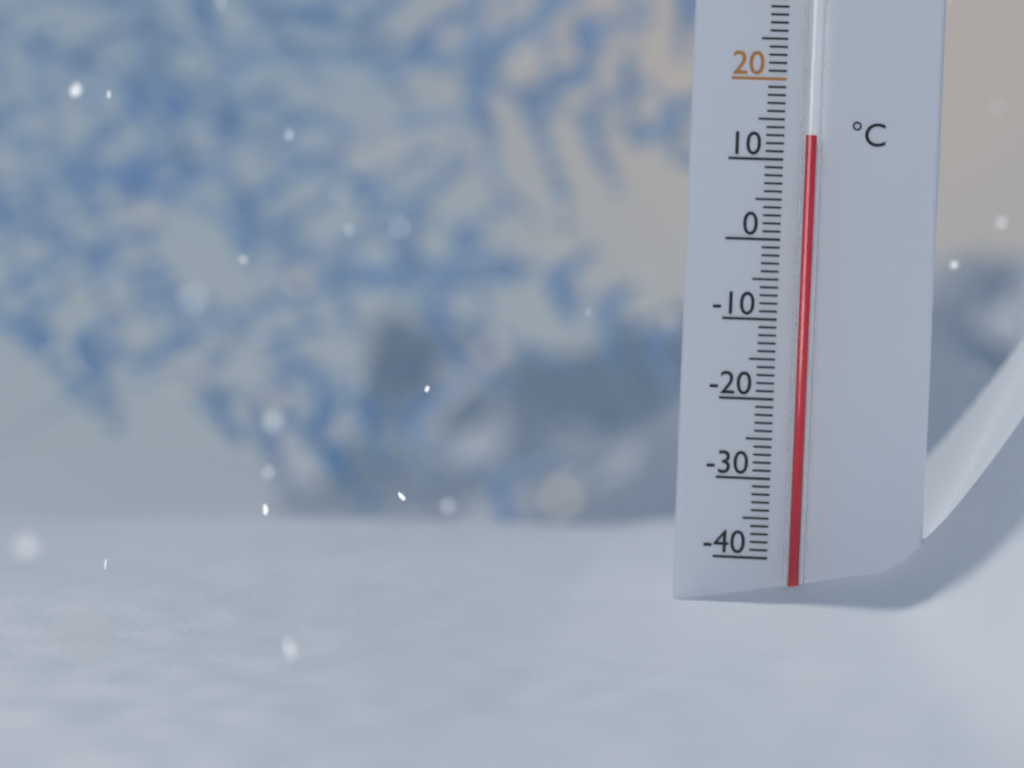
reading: 13 °C
